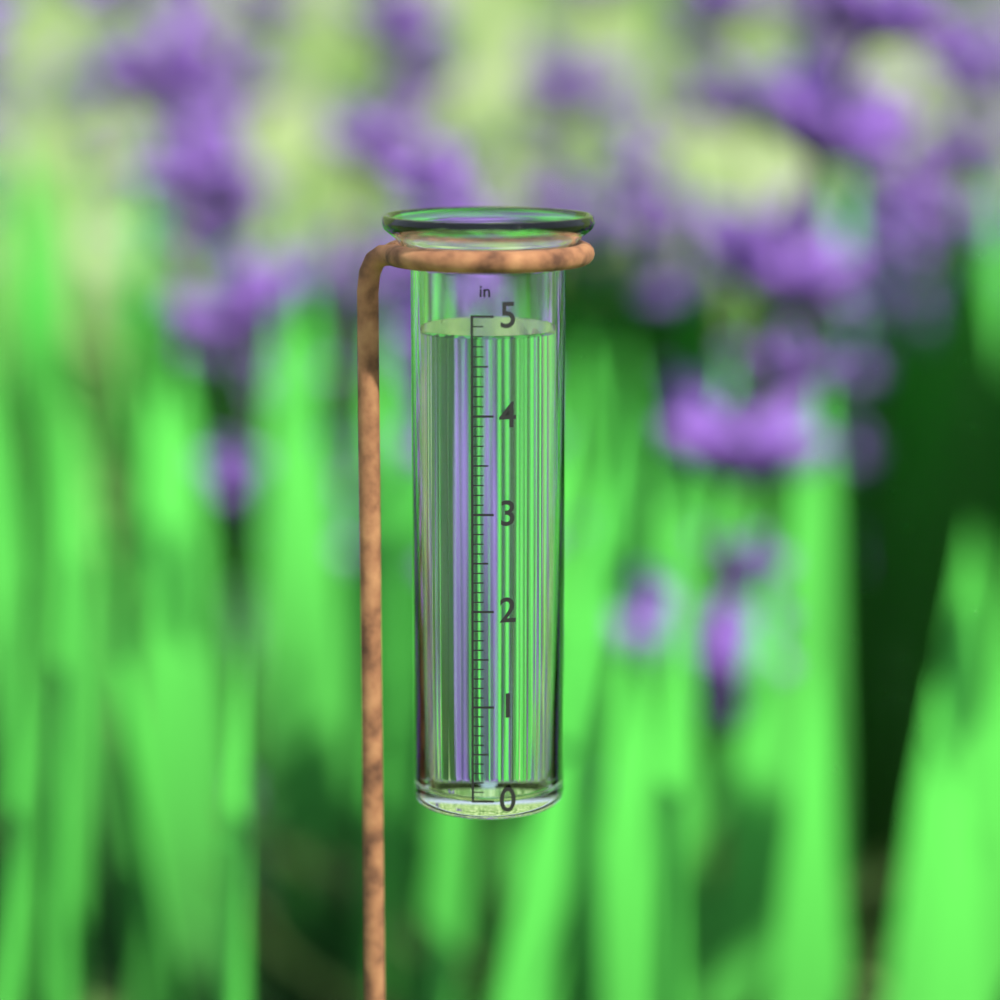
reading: 4.8 in
